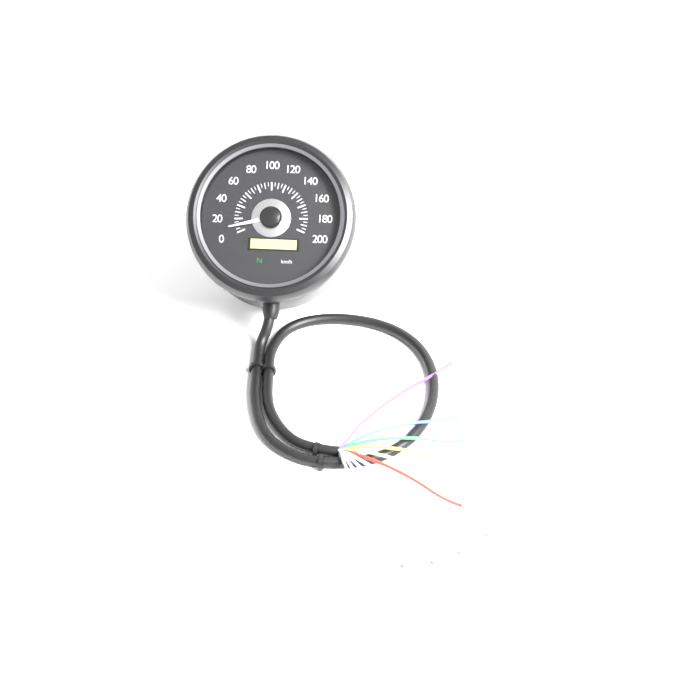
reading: 10 km/h
